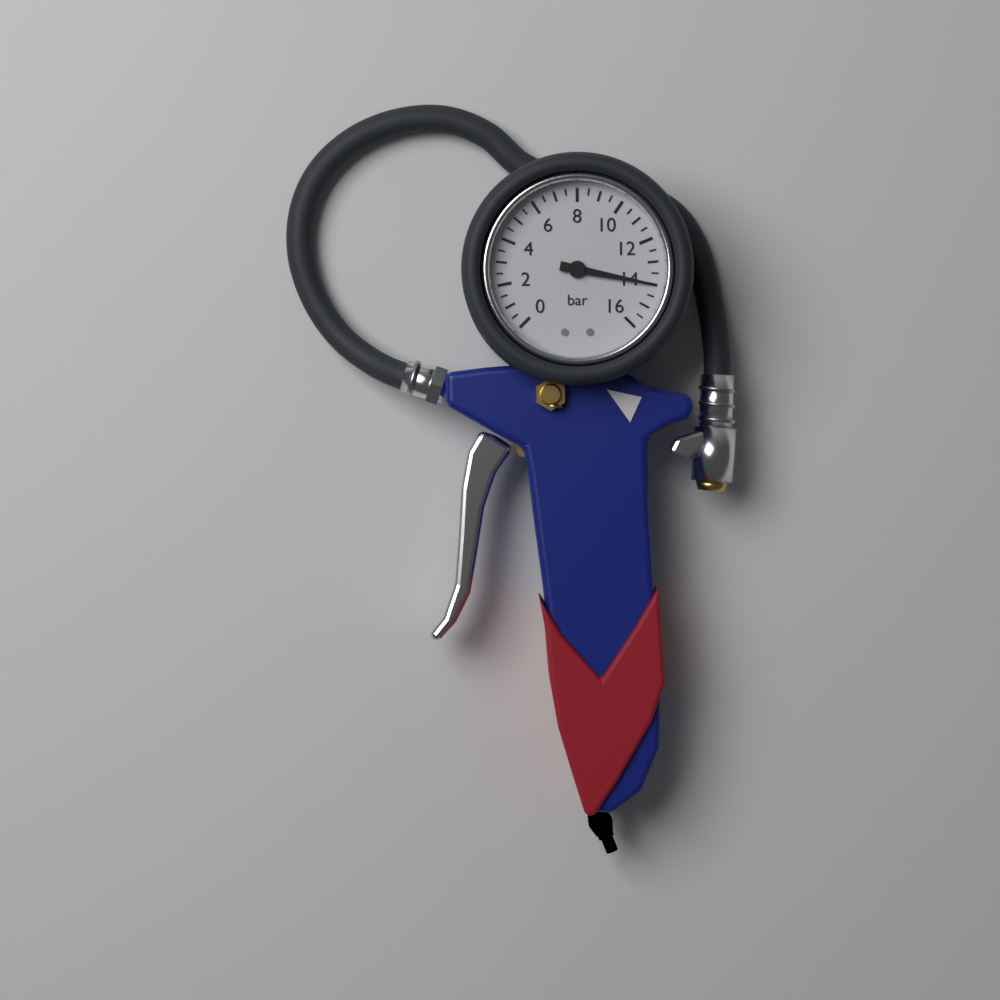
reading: 14.0 bar
